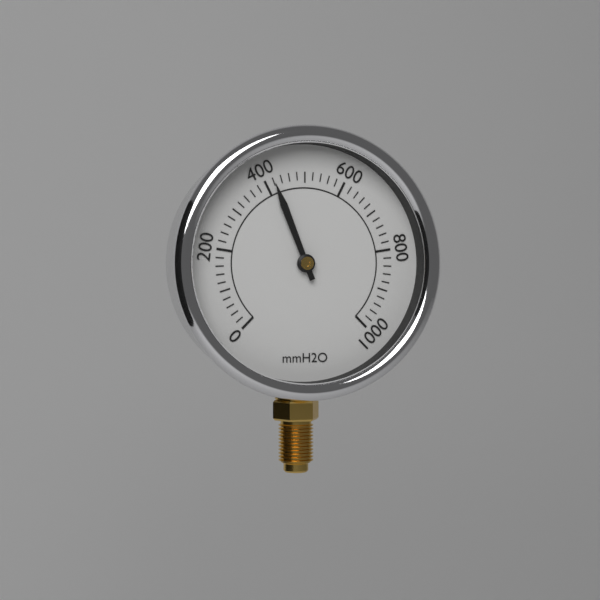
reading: 420 mmH2O
